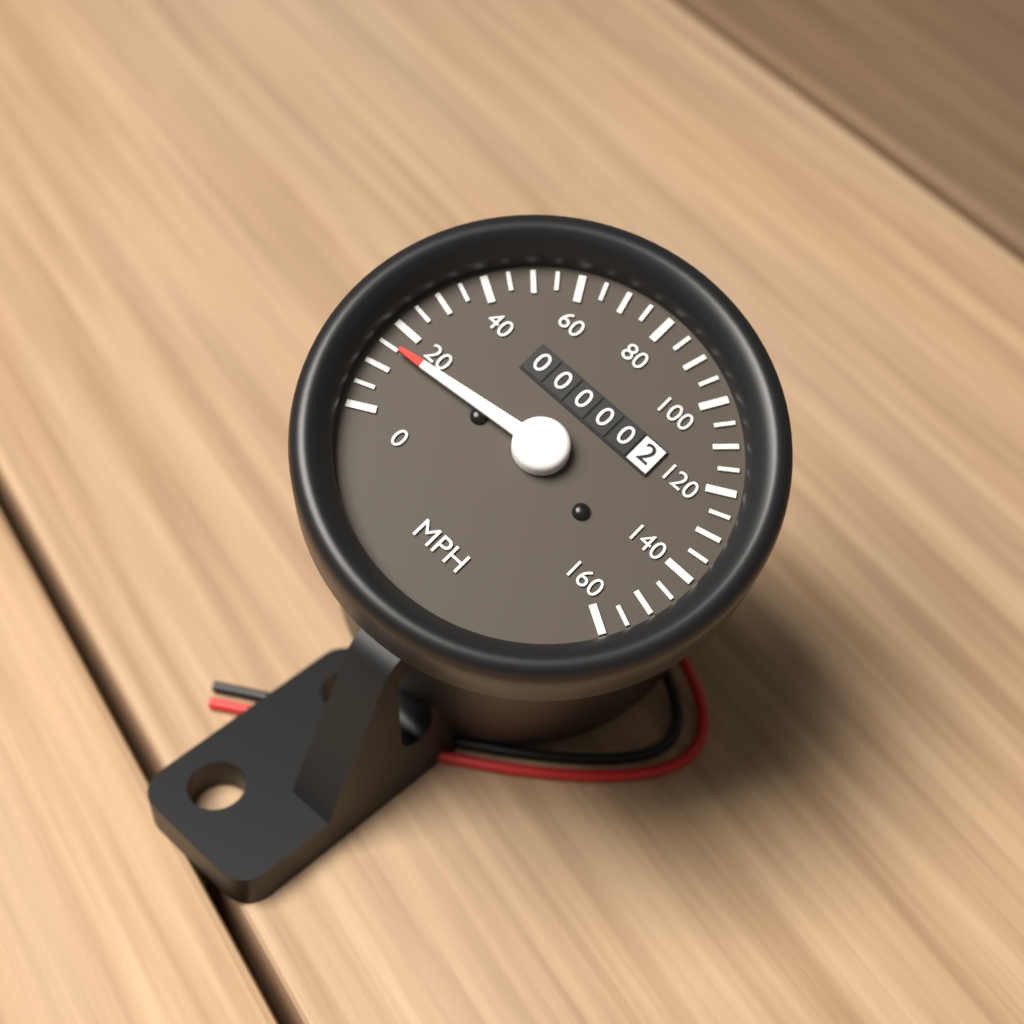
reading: 15 MPH
